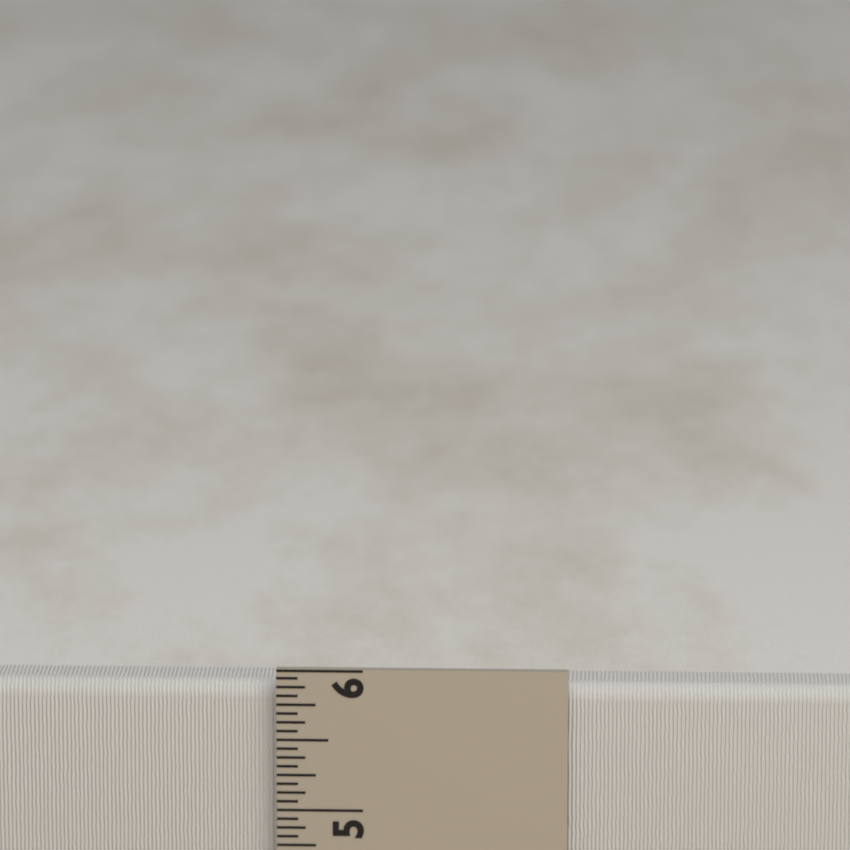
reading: 5.8750 in
